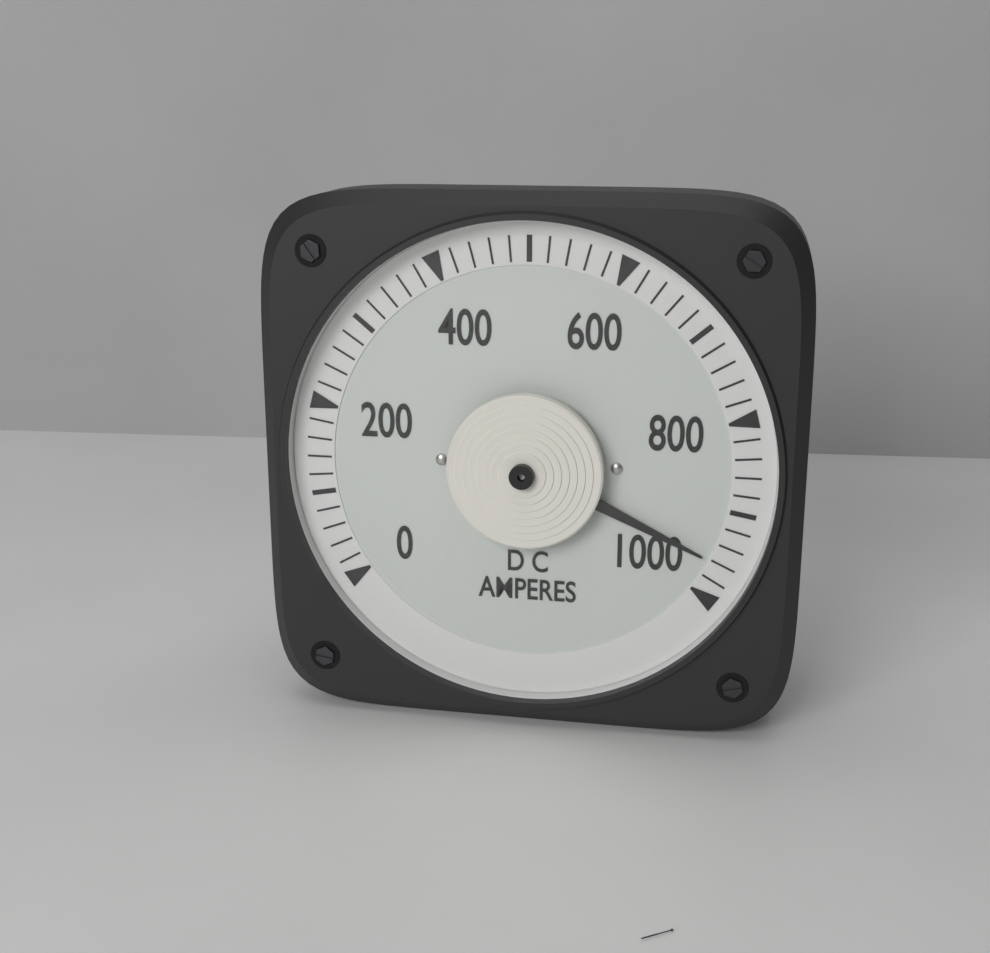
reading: 960 A
